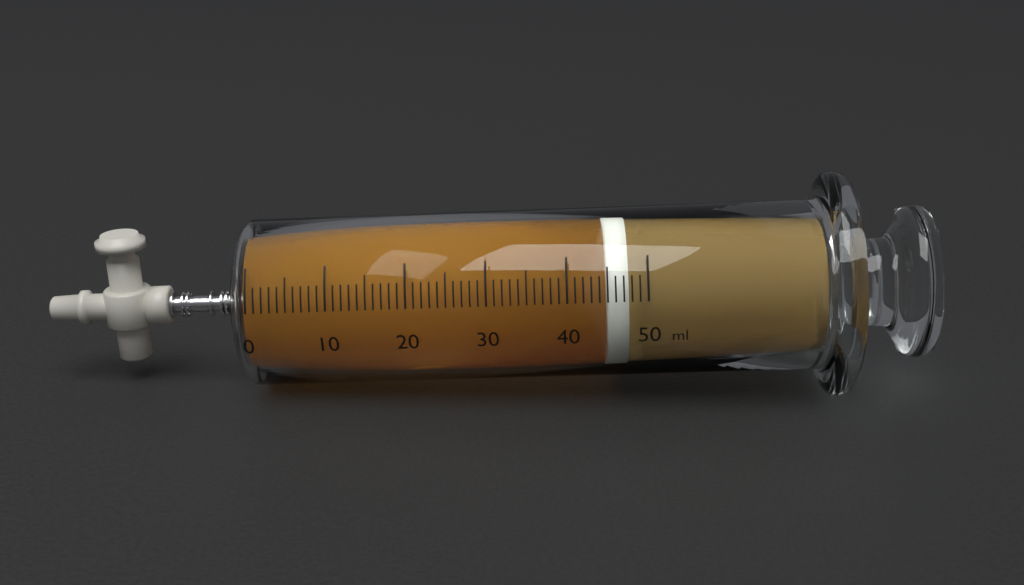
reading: 45 ml
